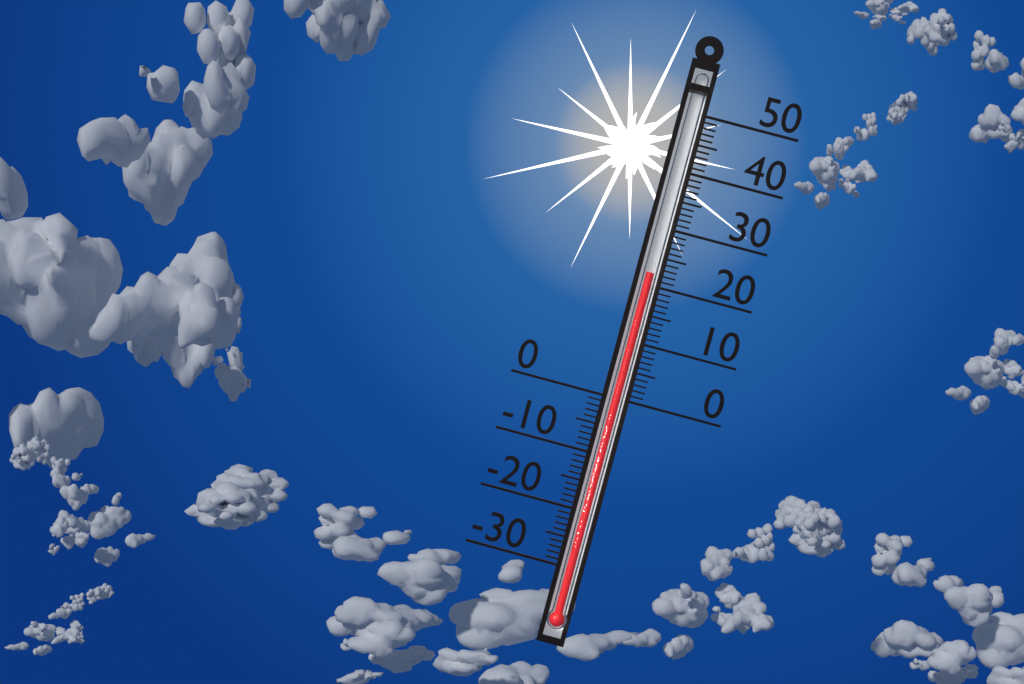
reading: 22 (no unit)
